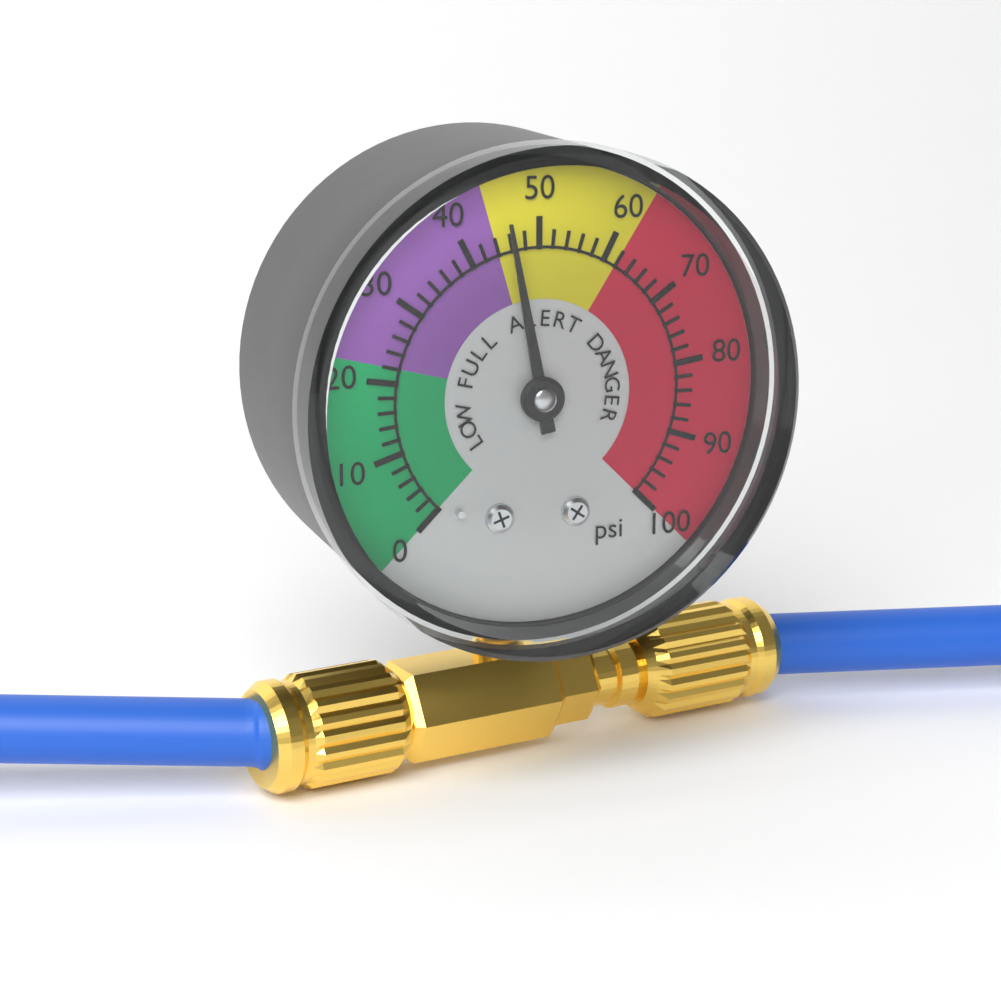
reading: 46 psi
